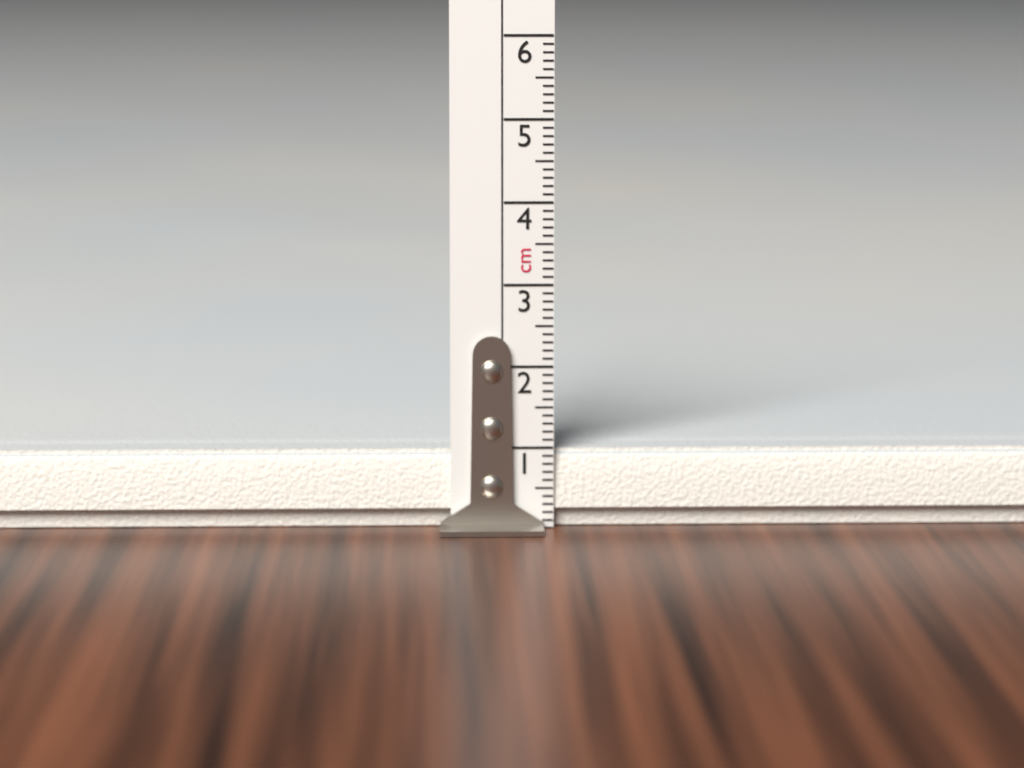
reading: 1.0 cm
